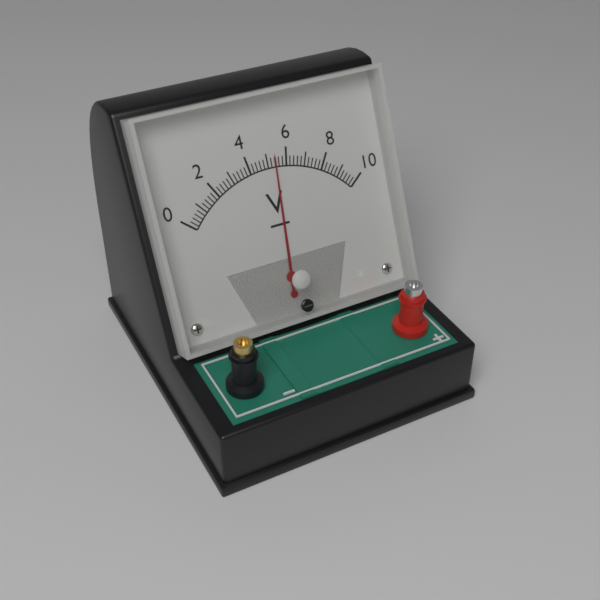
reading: 5.4 V
